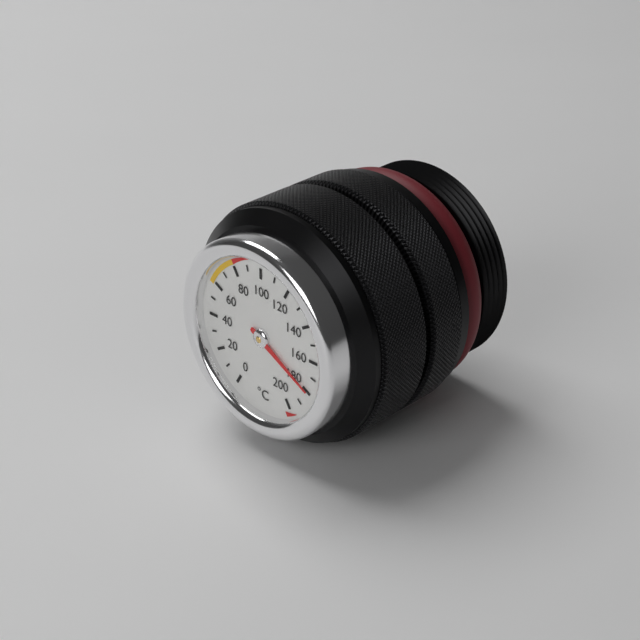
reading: 180 °C
